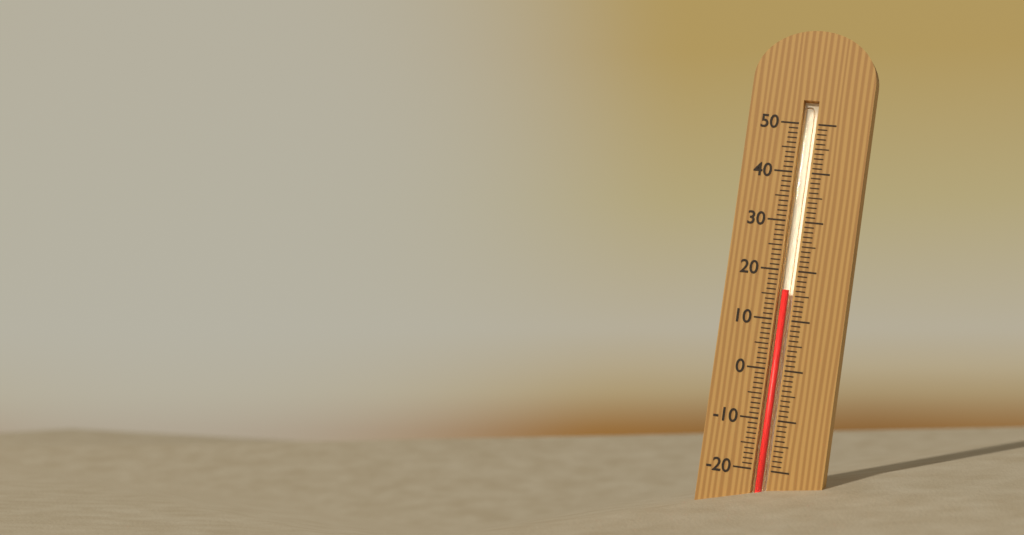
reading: 16 (no unit)
